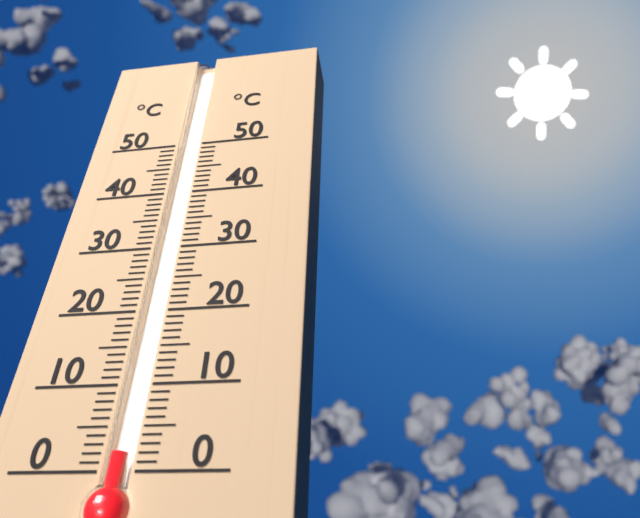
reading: 2 °C
